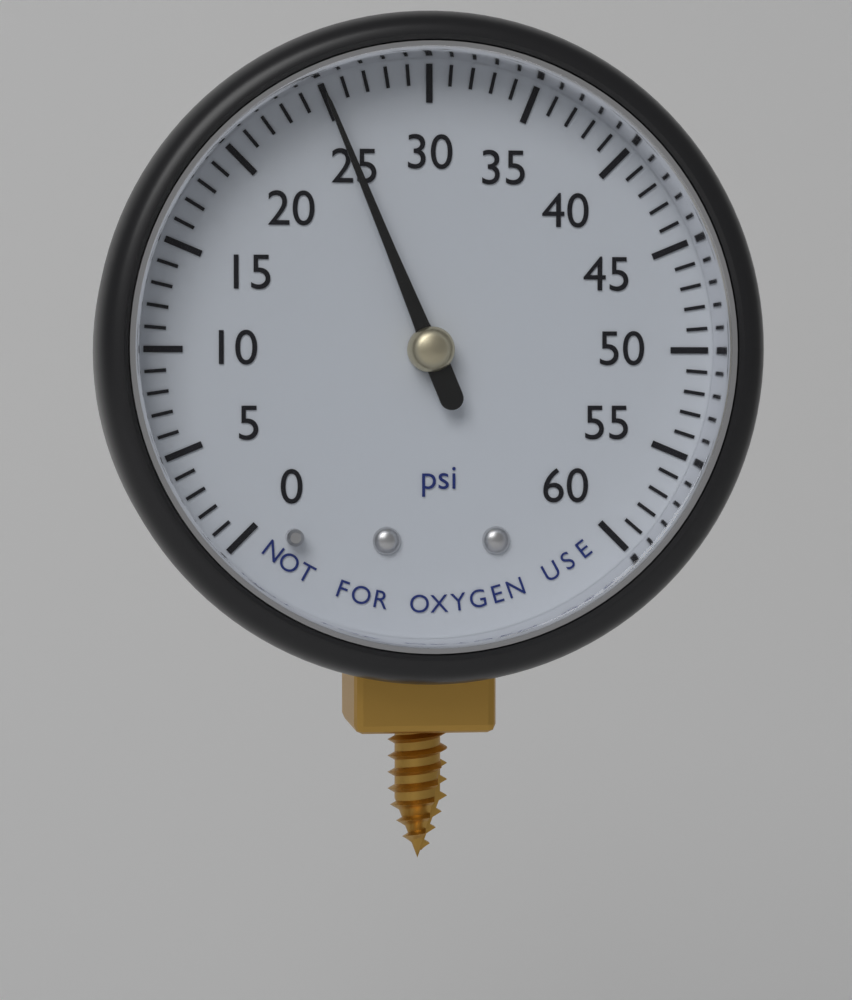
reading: 25 psi
